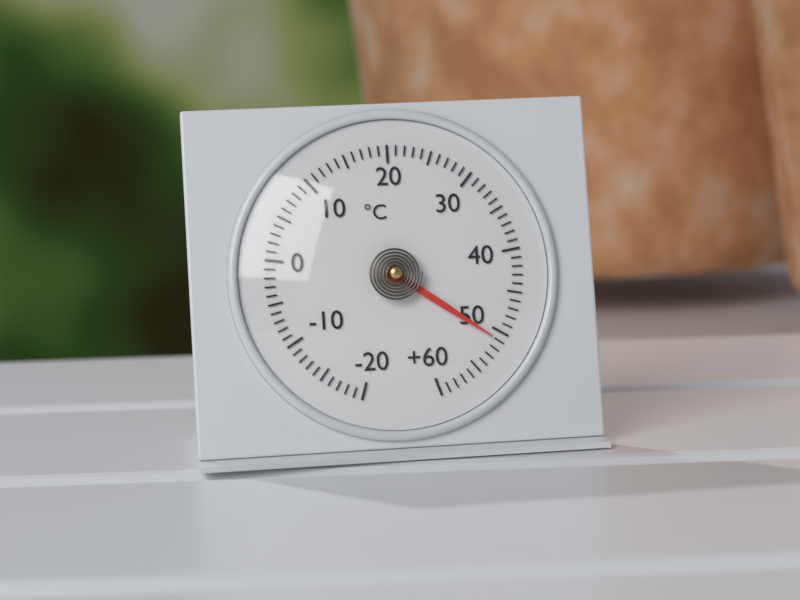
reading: 51 °C
